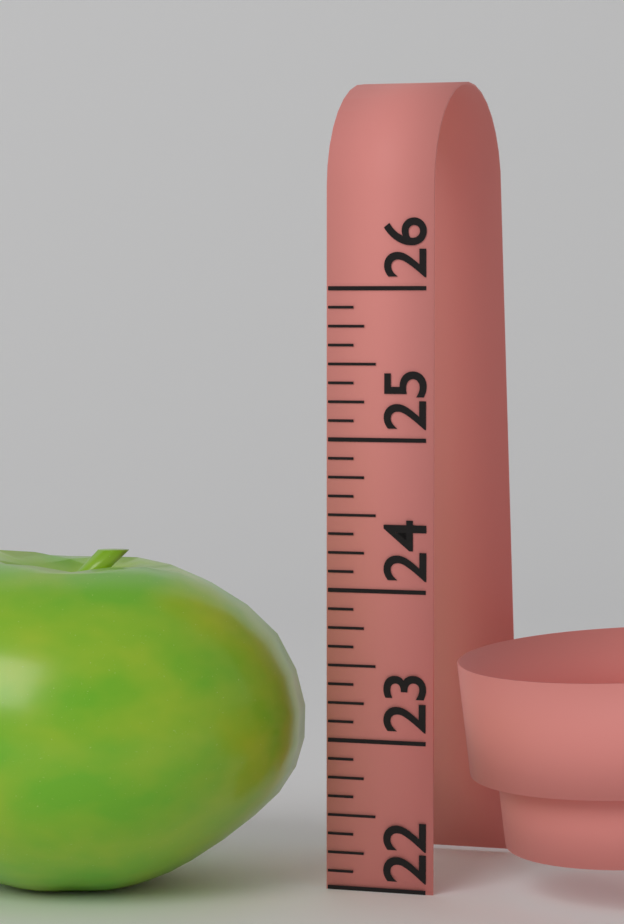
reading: 24.250 (no unit)
